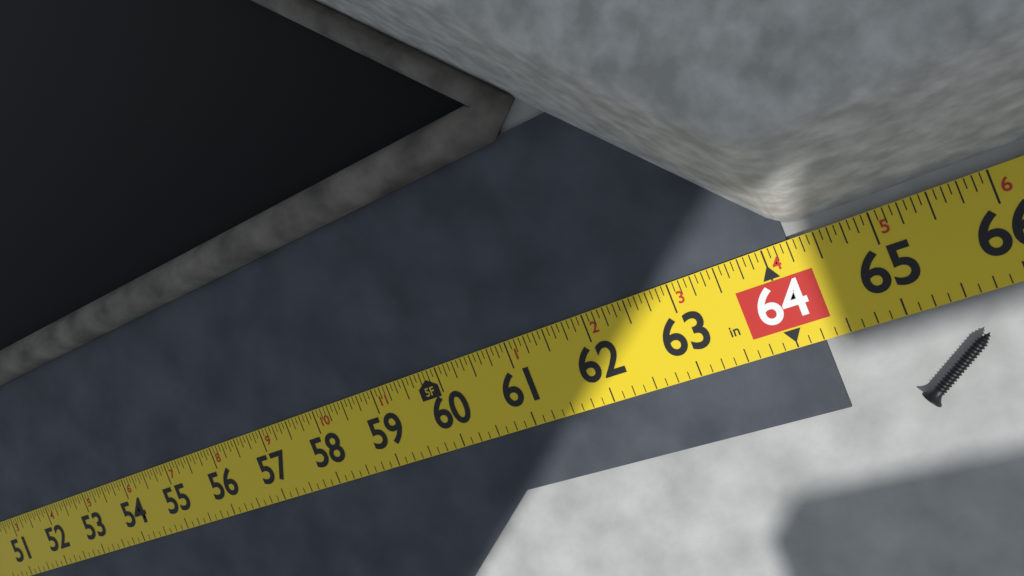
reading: 64.2500 in
